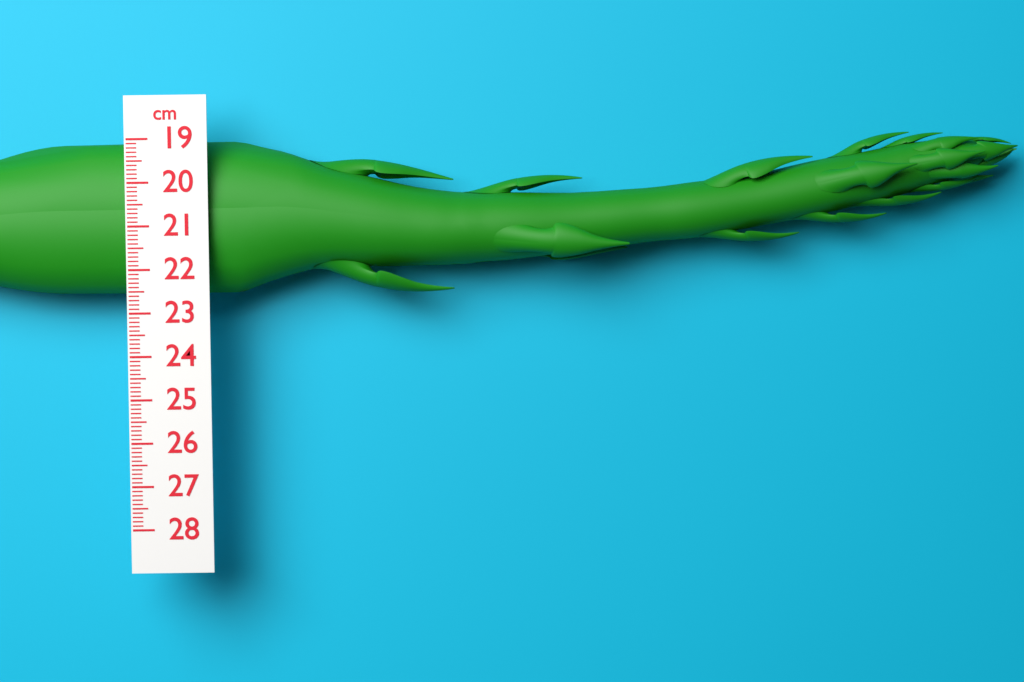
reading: 22.6 cm
